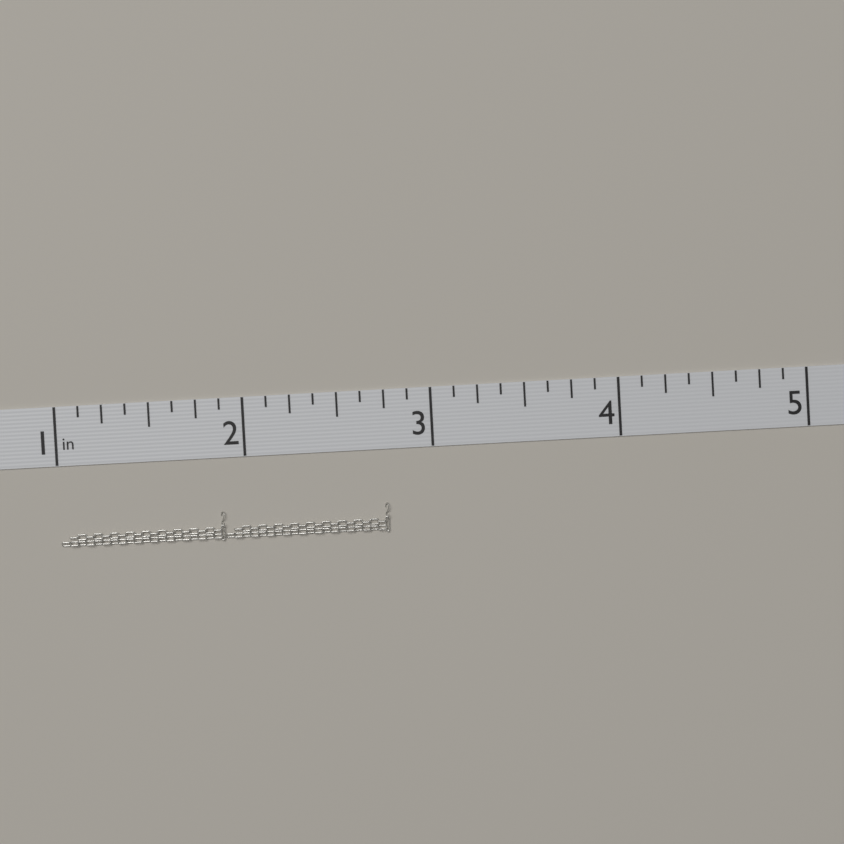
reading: 2.750 in
